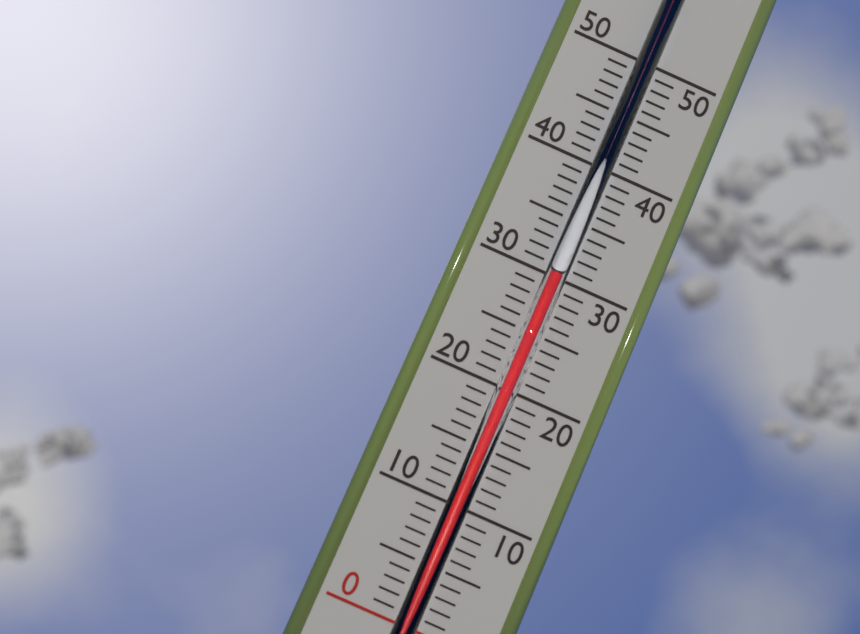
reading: 30 (no unit)
